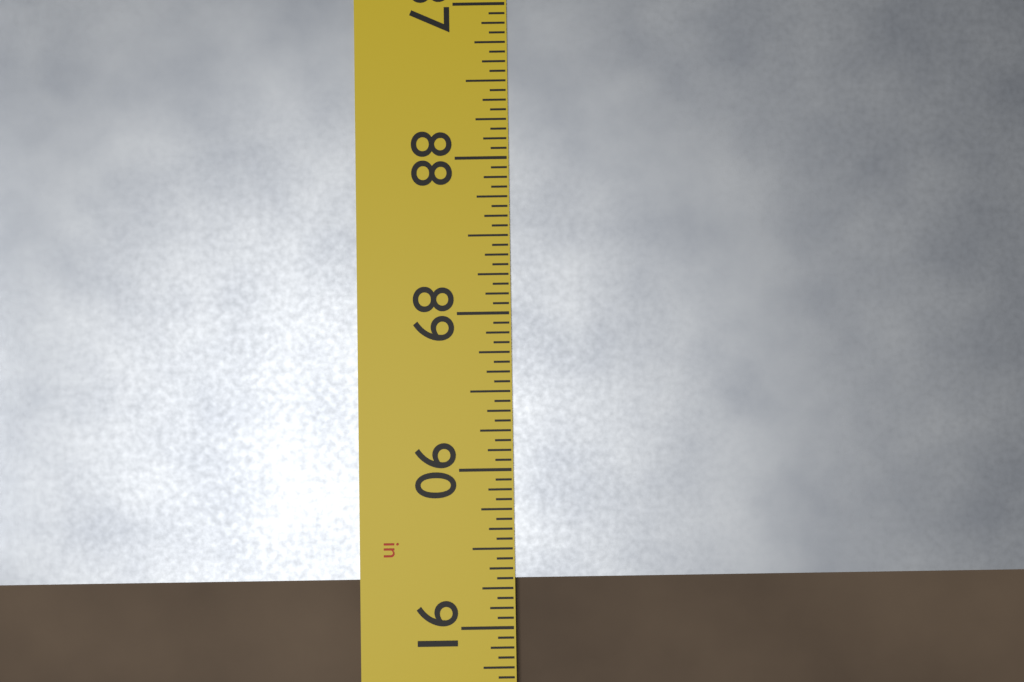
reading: 90.6875 in
